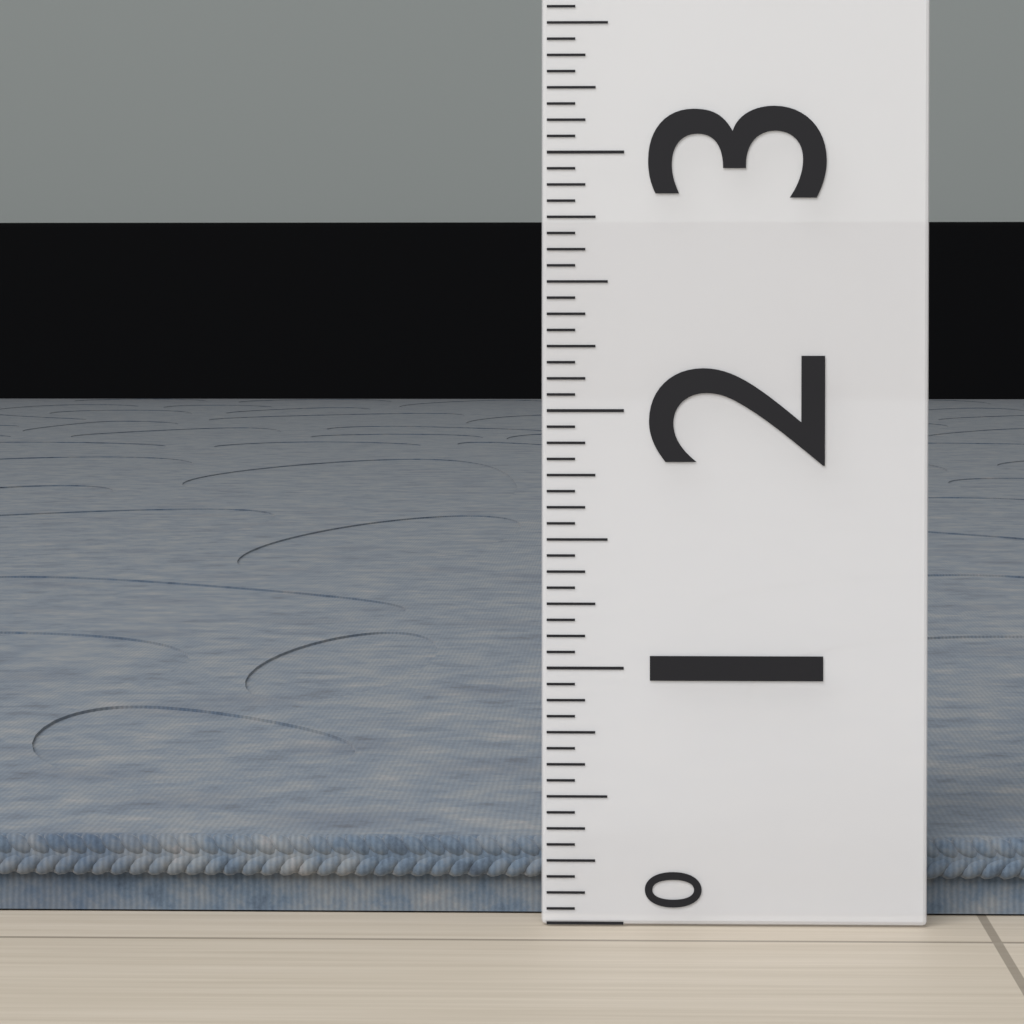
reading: 0.3125 (no unit)
